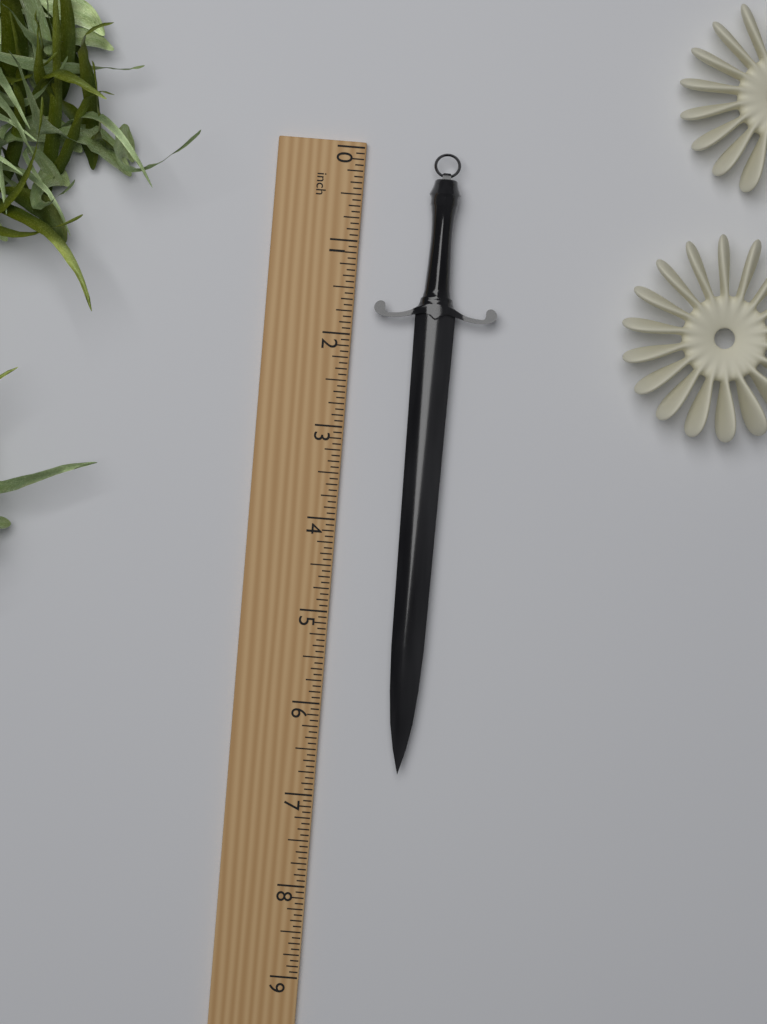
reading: 6.6875 inch
